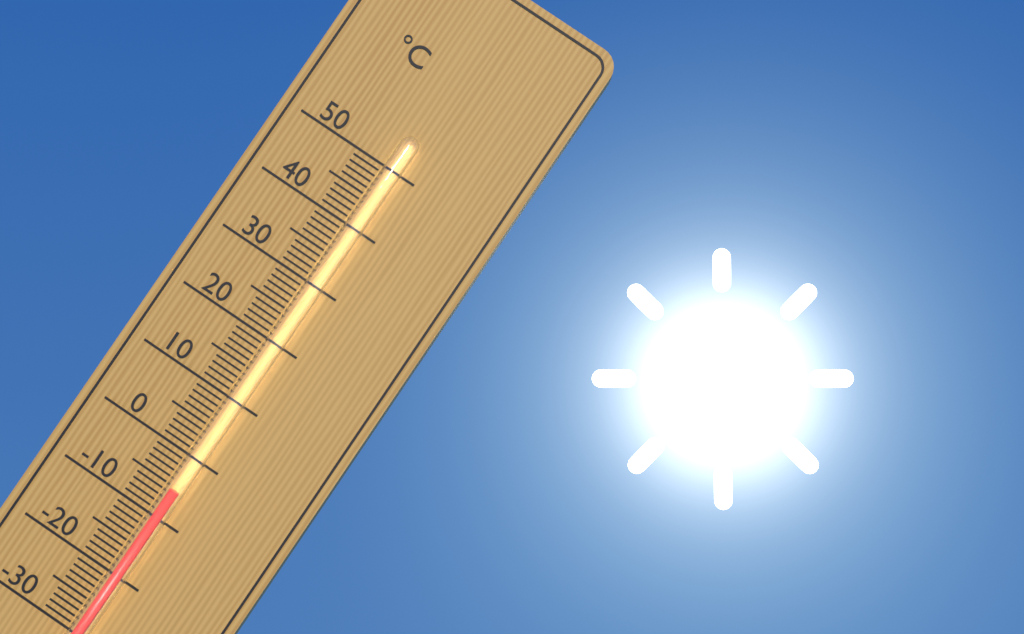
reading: -5 °C
